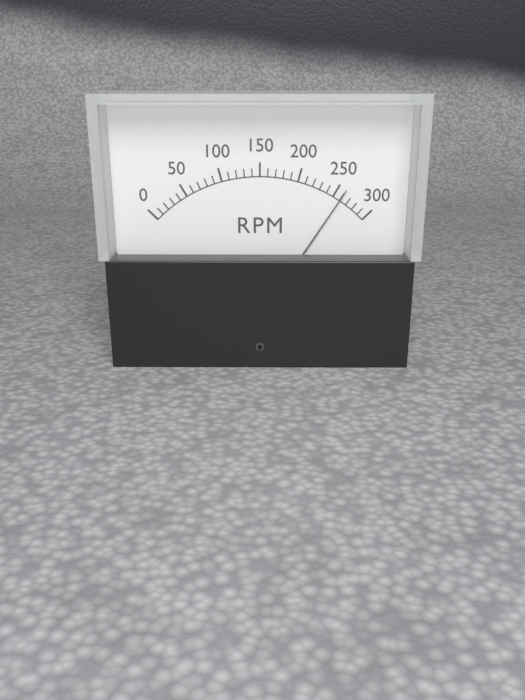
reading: 260 RPM
